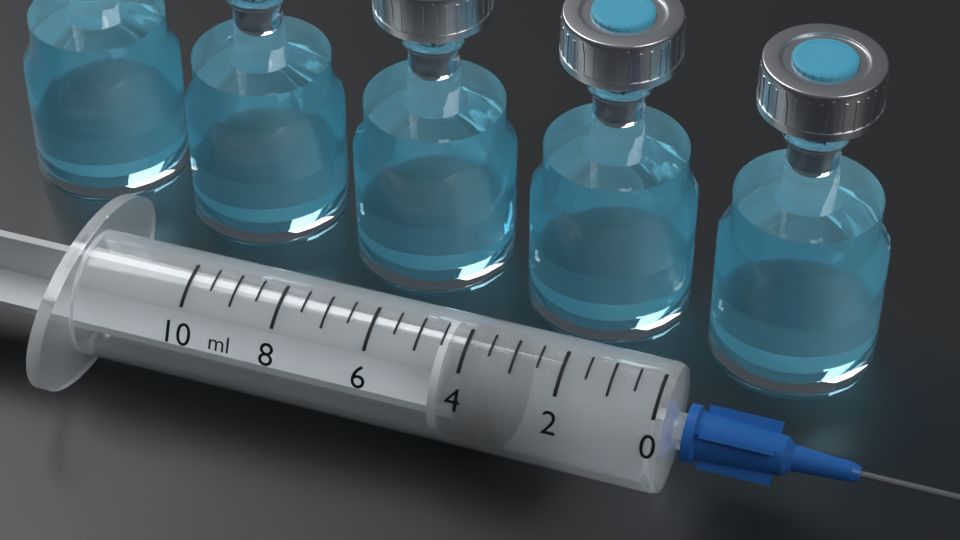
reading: 3.0 ml
